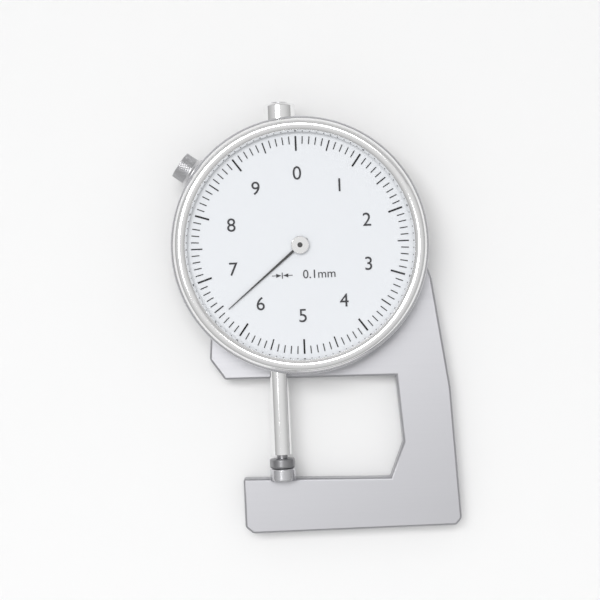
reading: 6.4 mm
